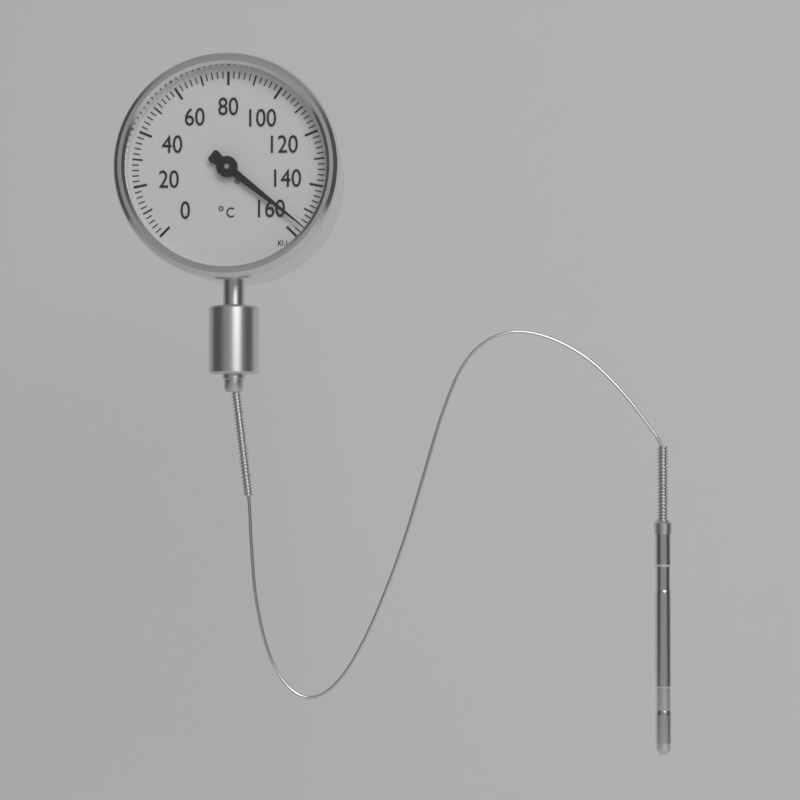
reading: 156 °C
